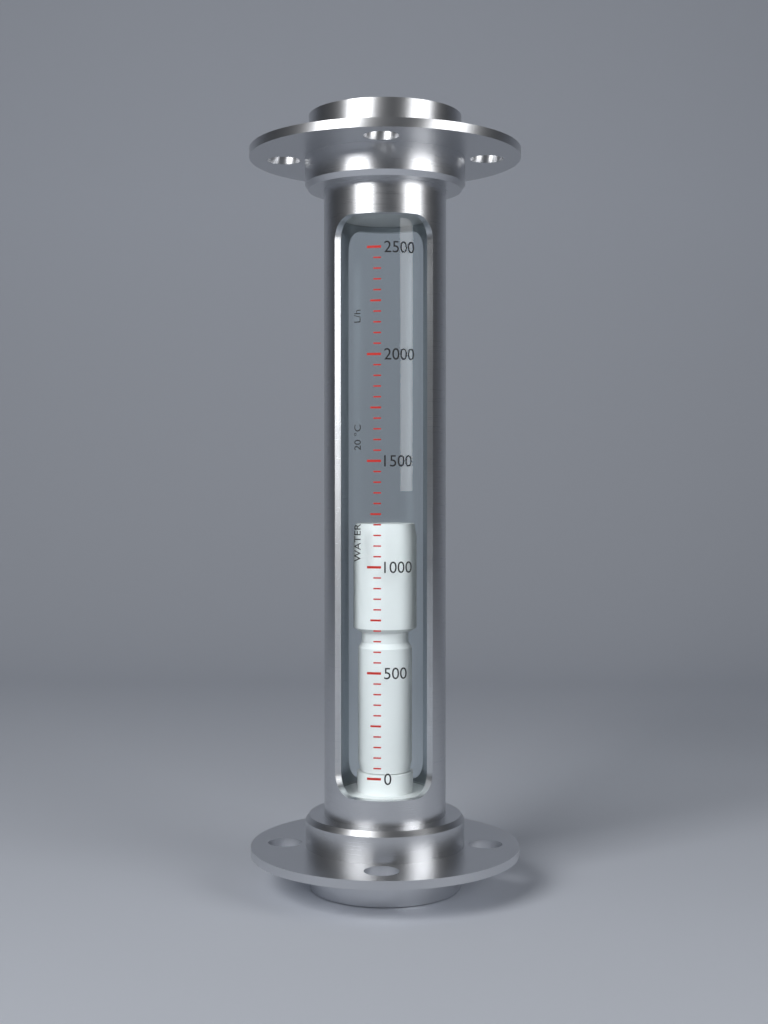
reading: 1200 L/h
